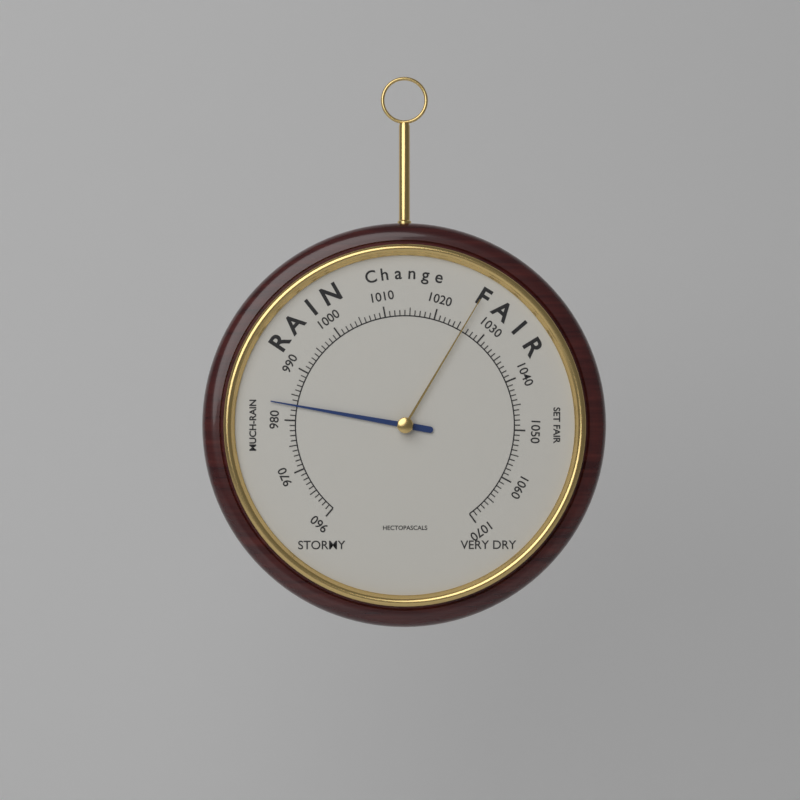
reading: 983 hPa
